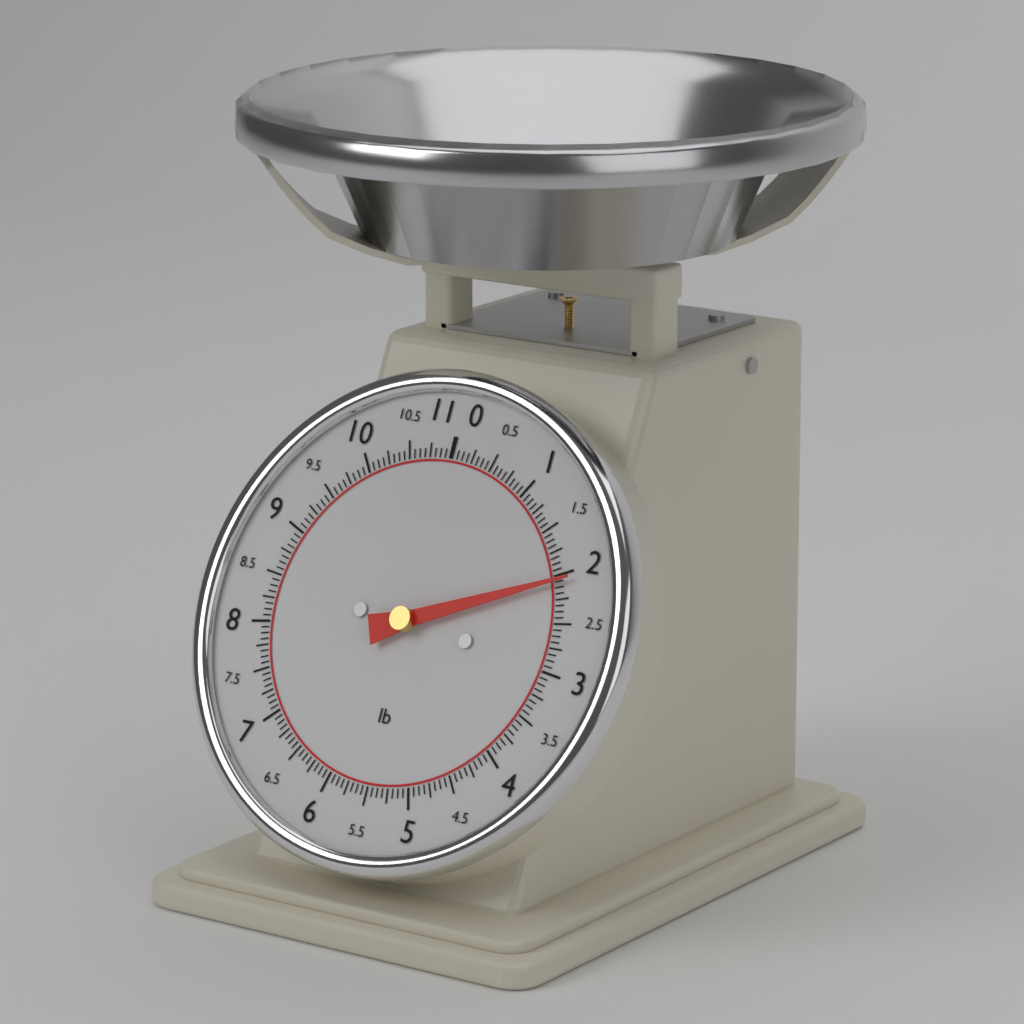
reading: 2.0625 lb
